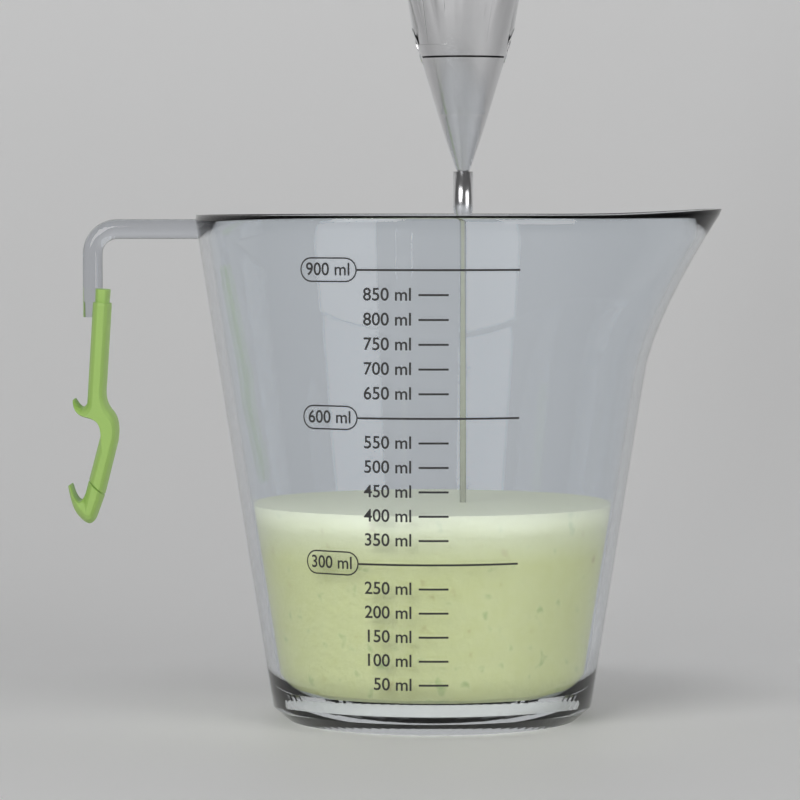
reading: 400 ml
